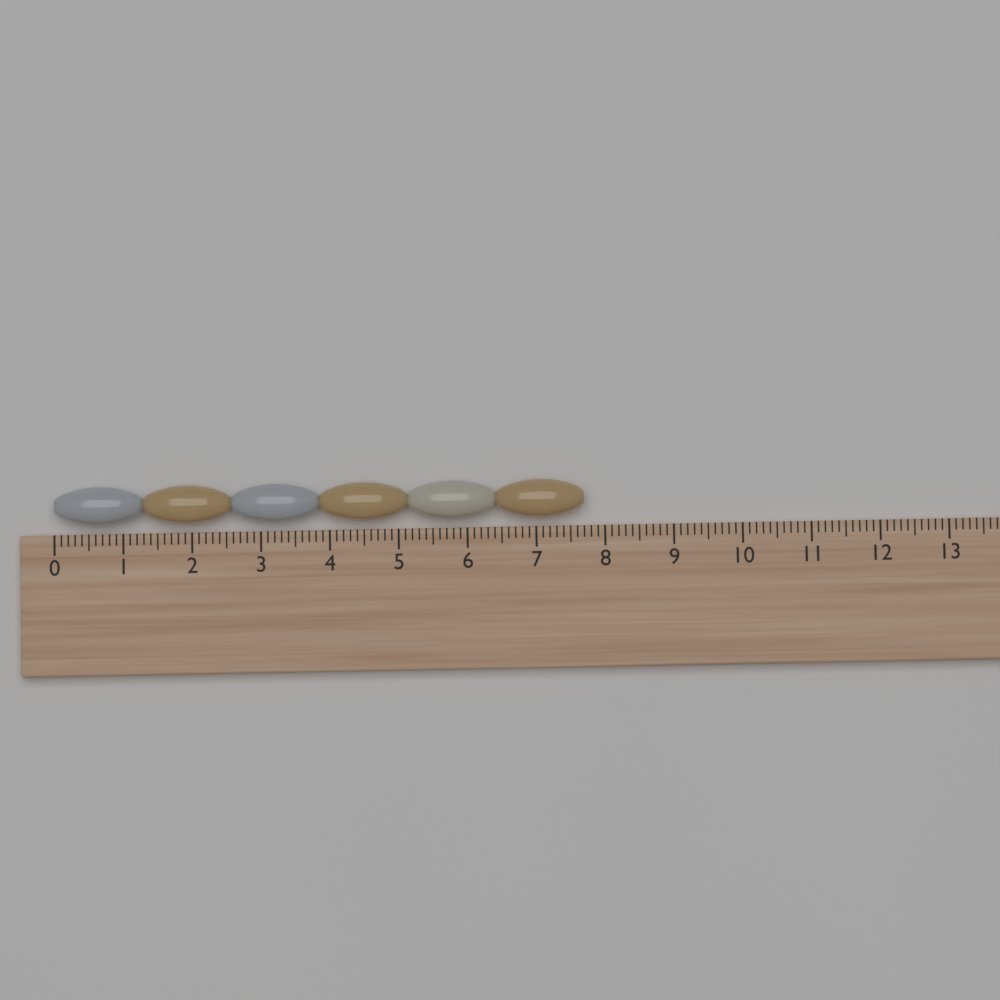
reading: 7.7 (no unit)
